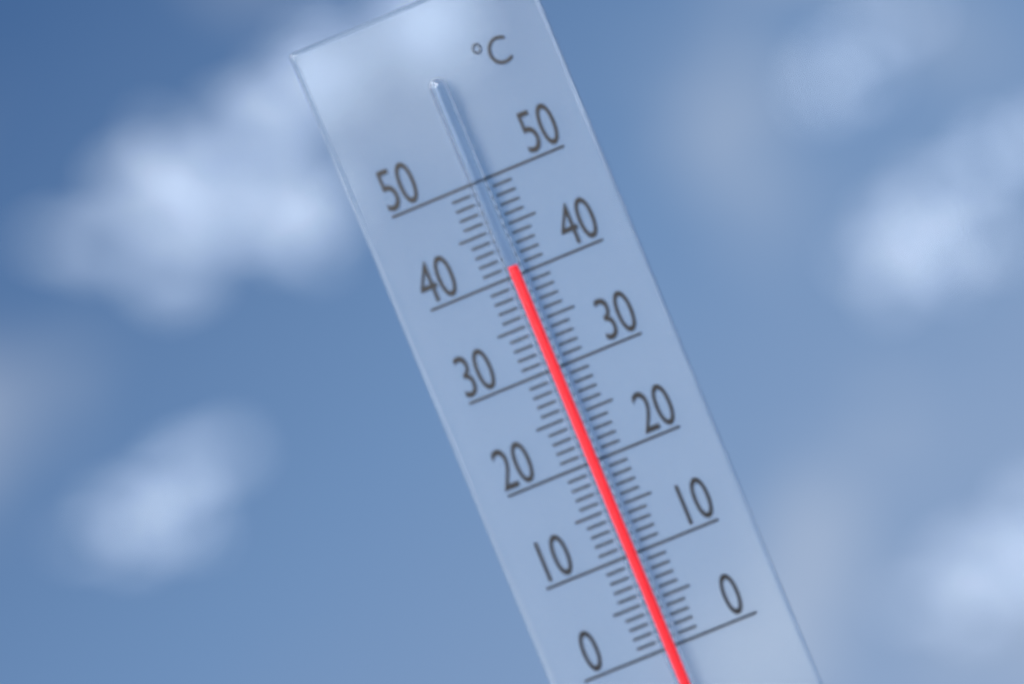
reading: 41 °C
